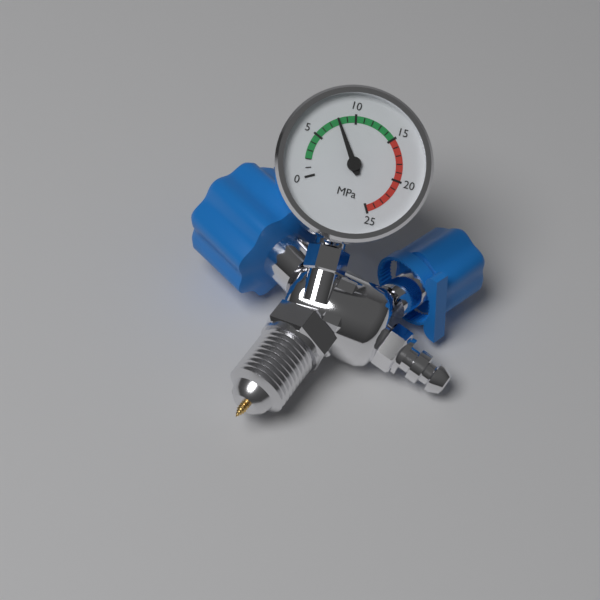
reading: 8 MPa
